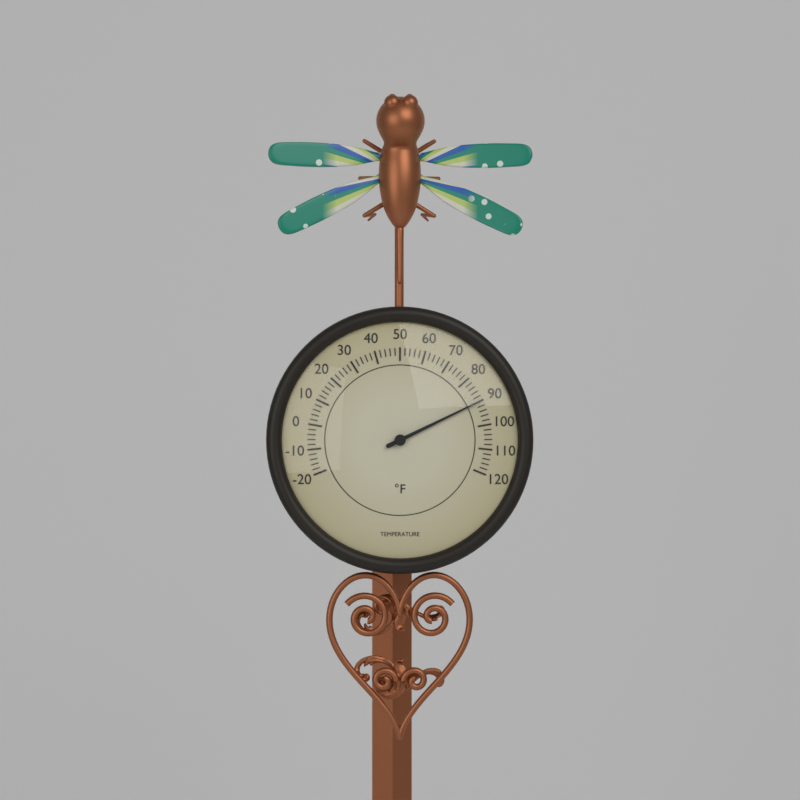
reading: 90 °F
